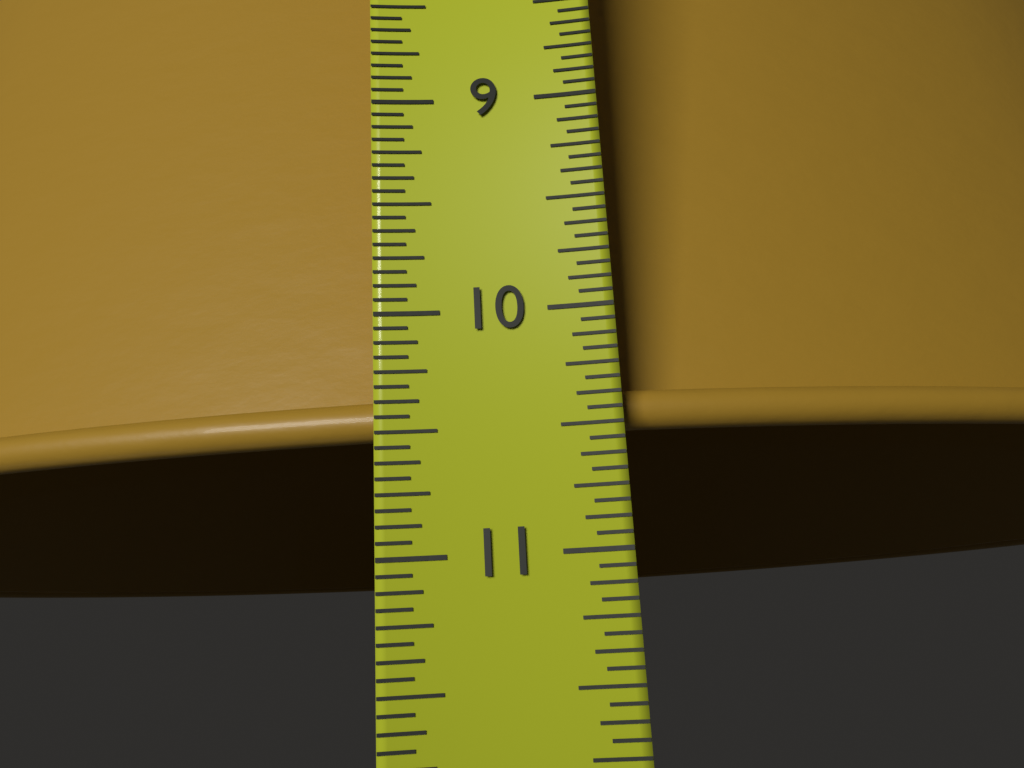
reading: 10.5000 in
